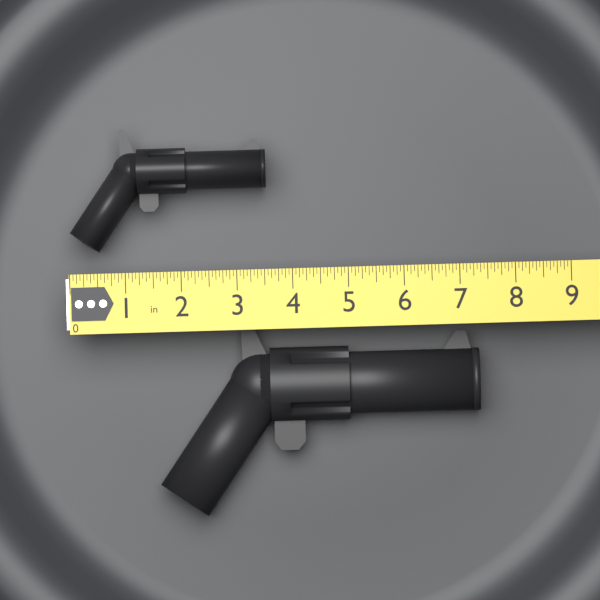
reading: 3.5625 in
